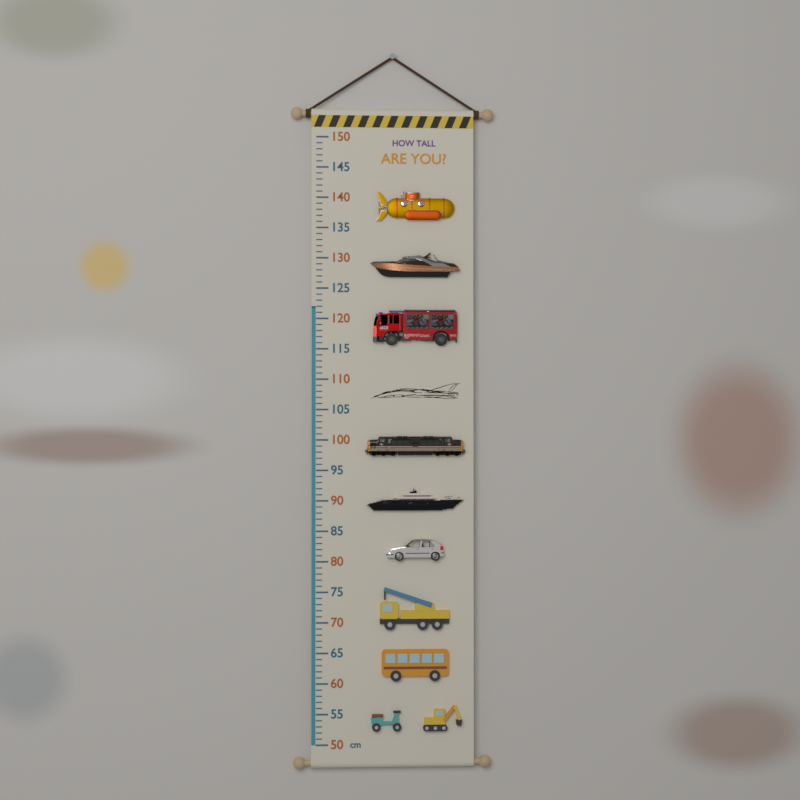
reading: 122 cm
